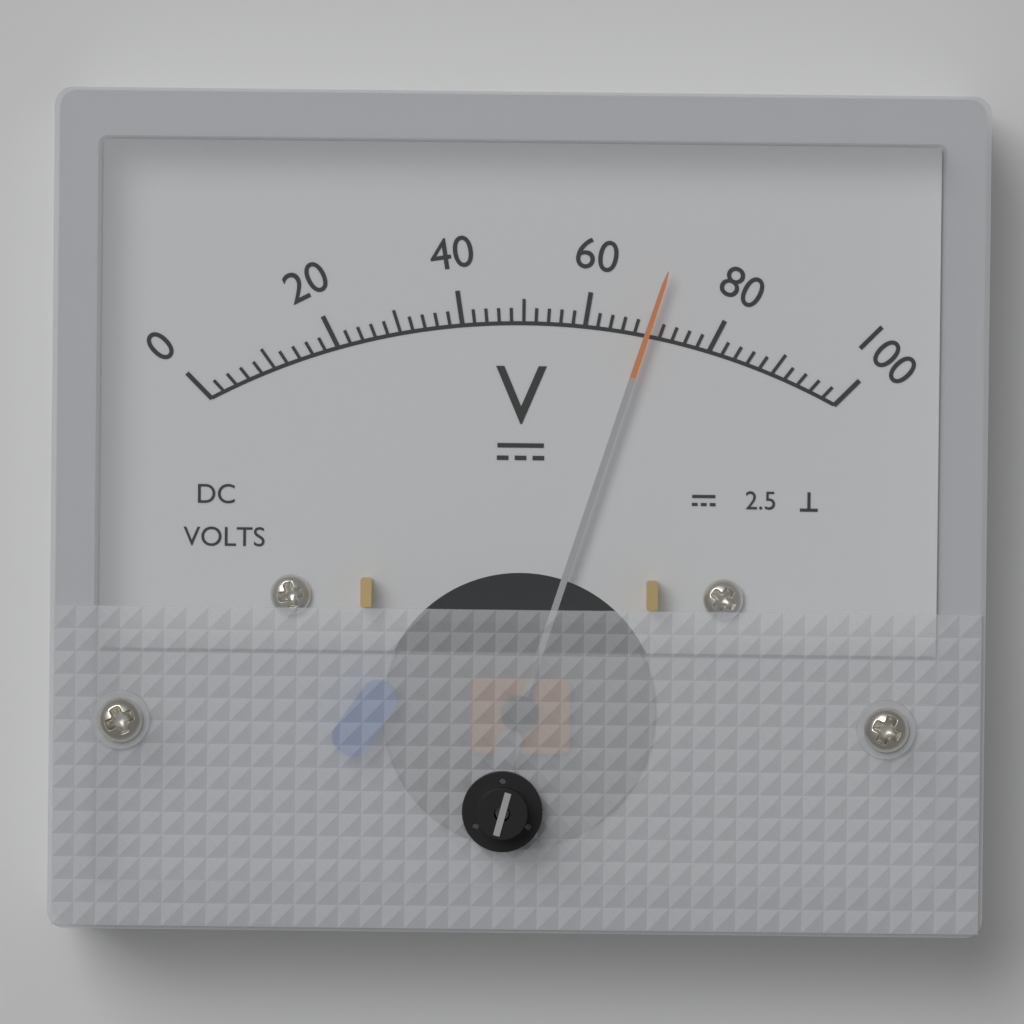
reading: 70 V
